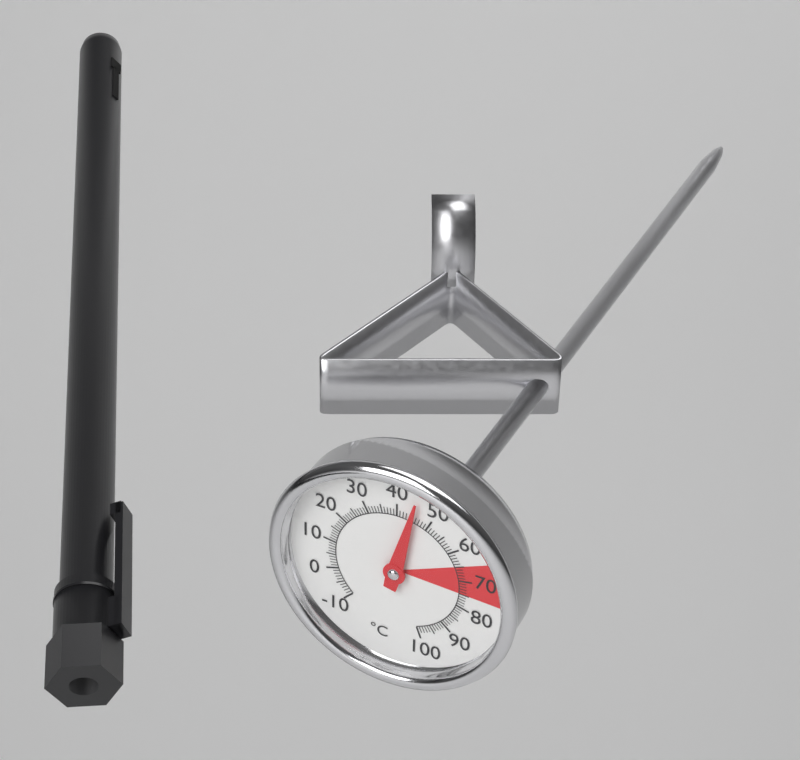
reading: 45 °C
